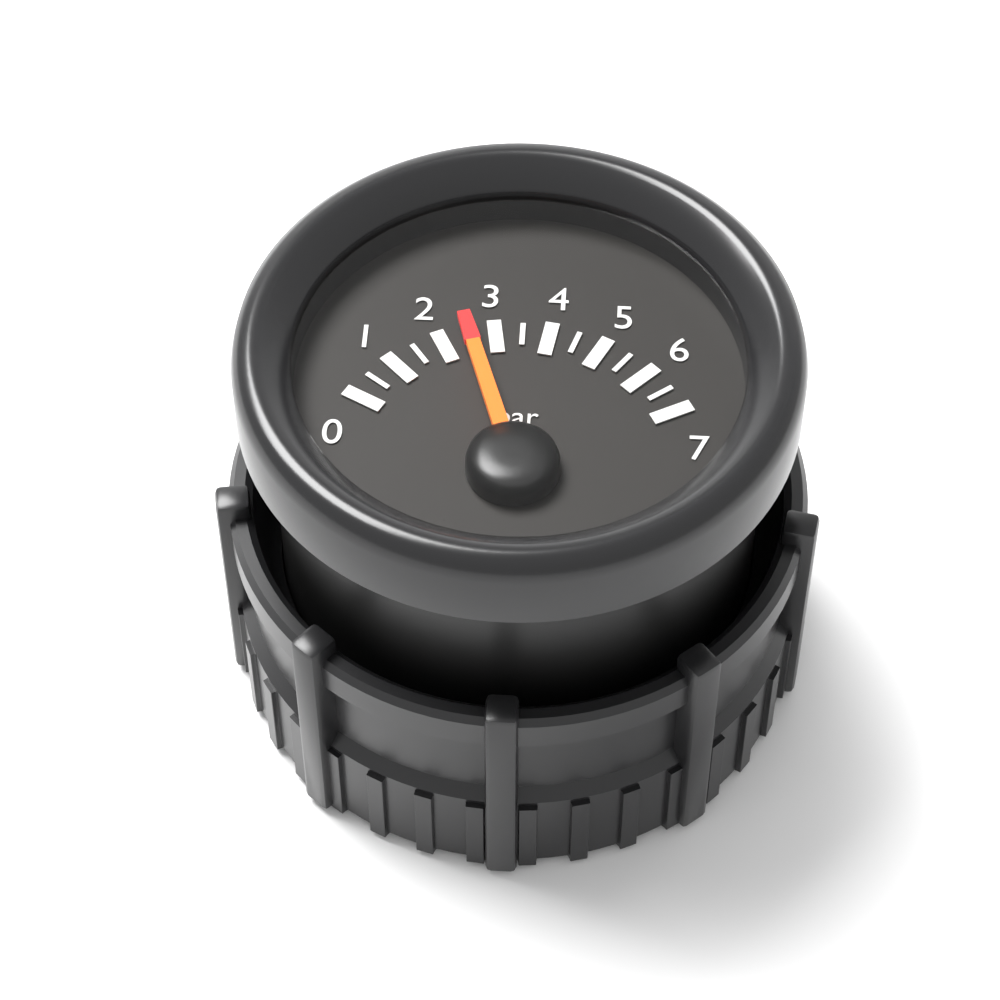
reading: 2.5 bar
